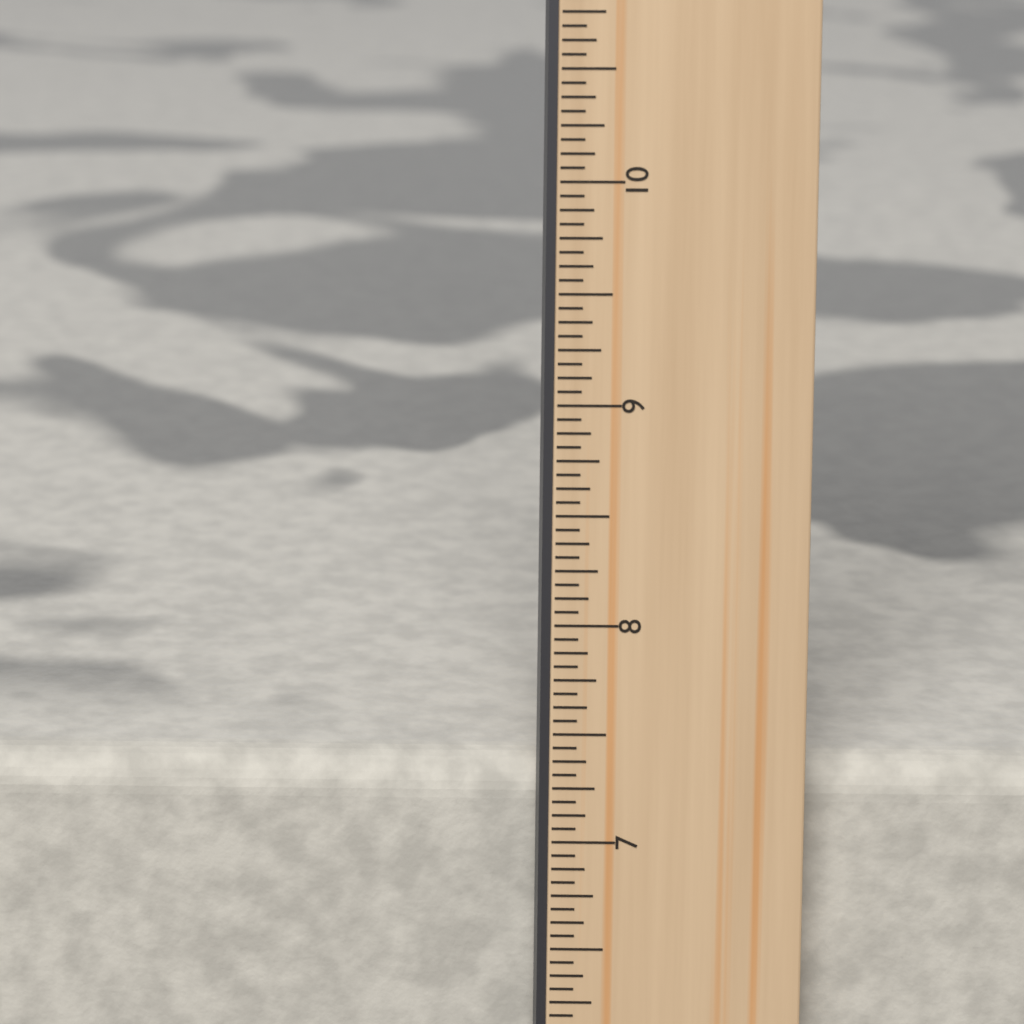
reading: 7.3125 in
